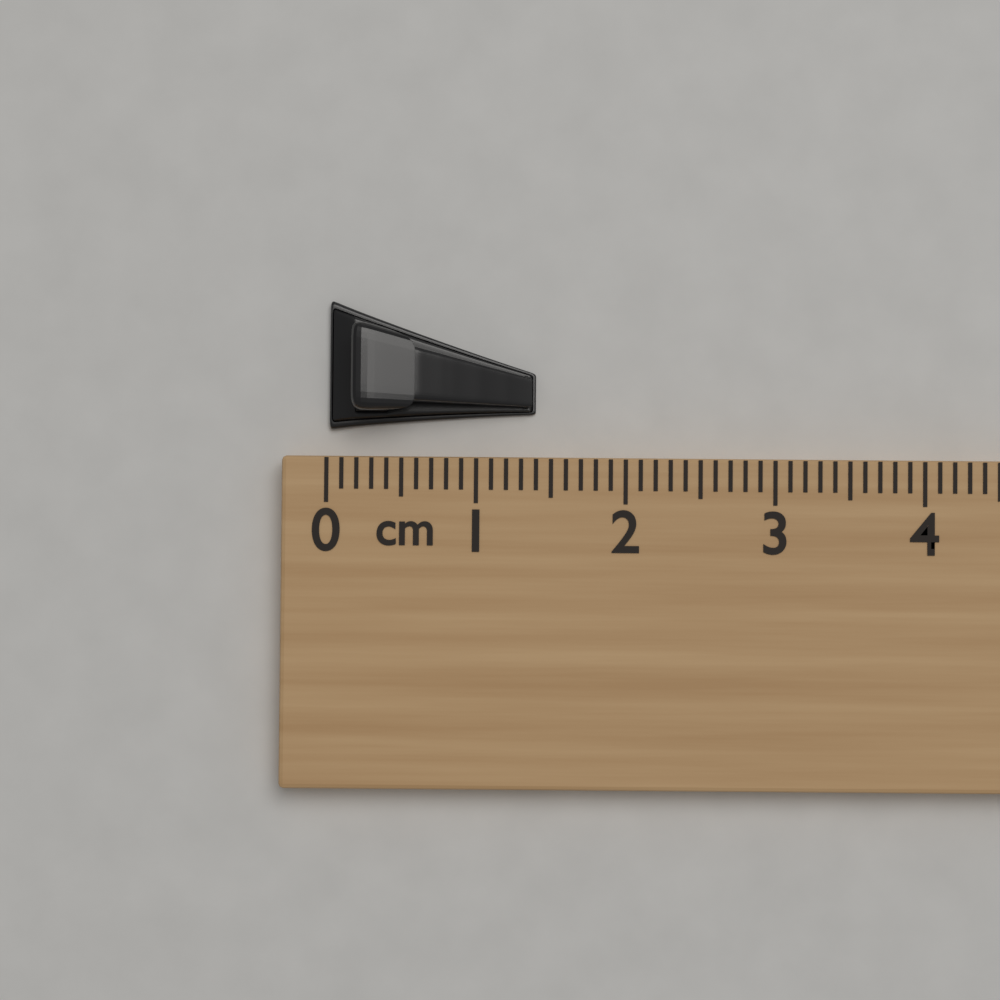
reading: 1.4 cm
